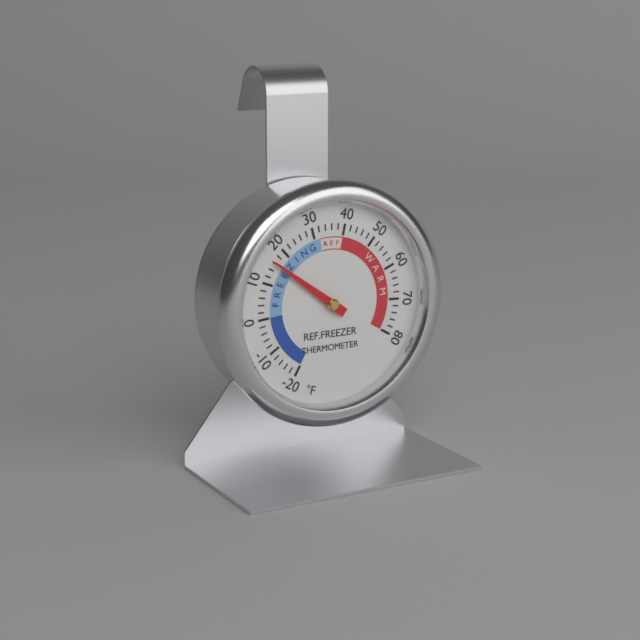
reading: 16 °F
